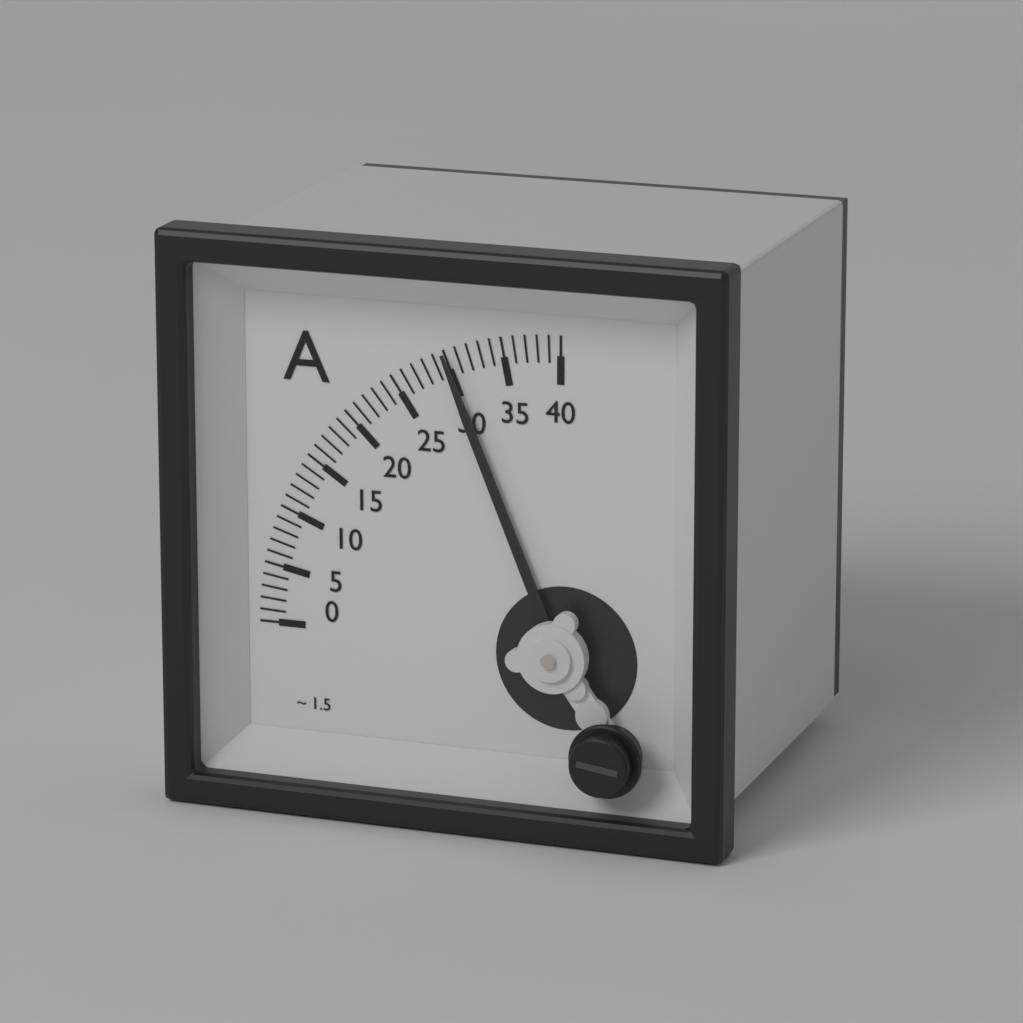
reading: 30 A
